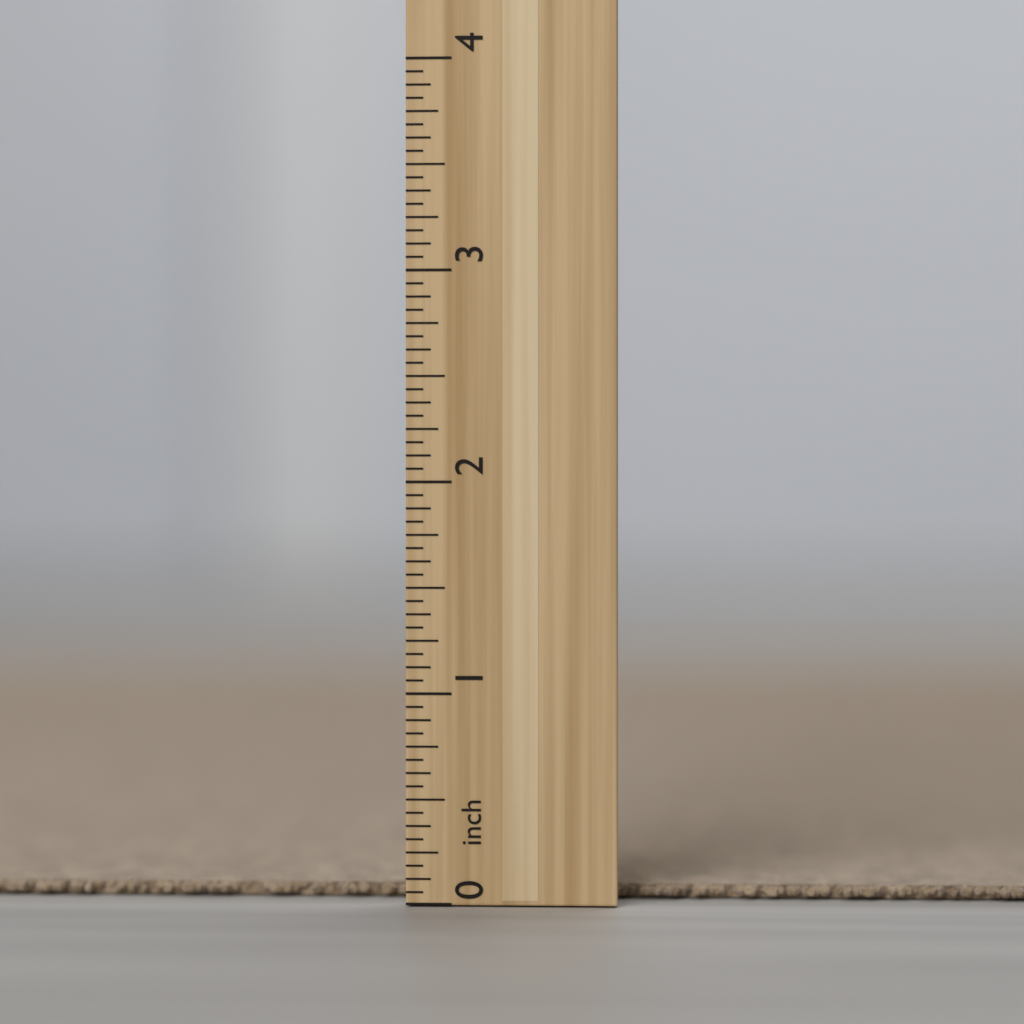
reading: 0.0625 inch
